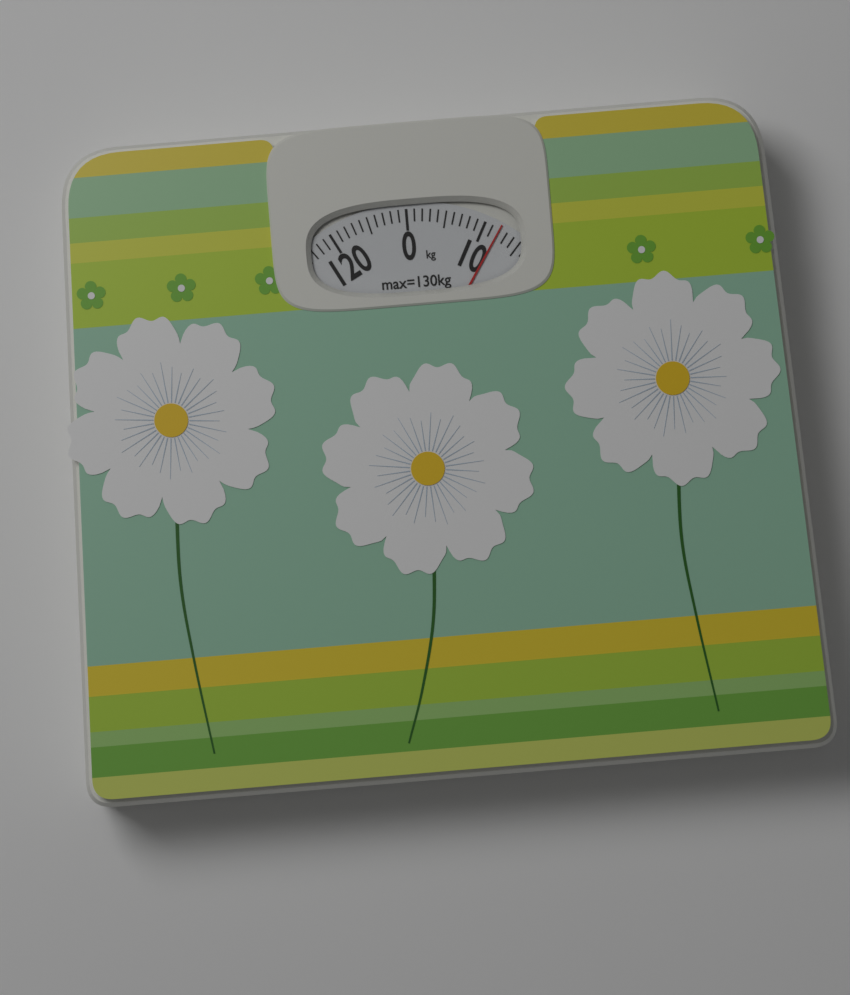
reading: 12 kg
